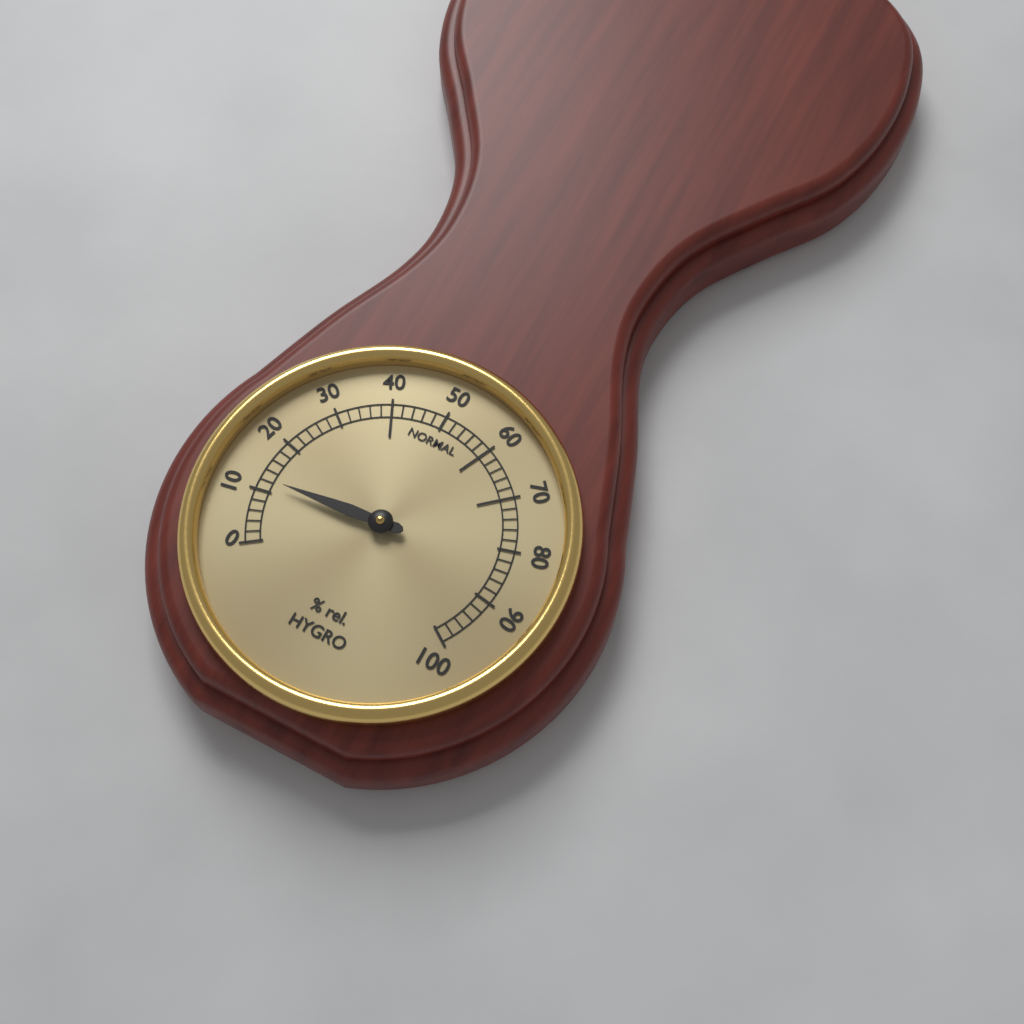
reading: 12 % rel.
